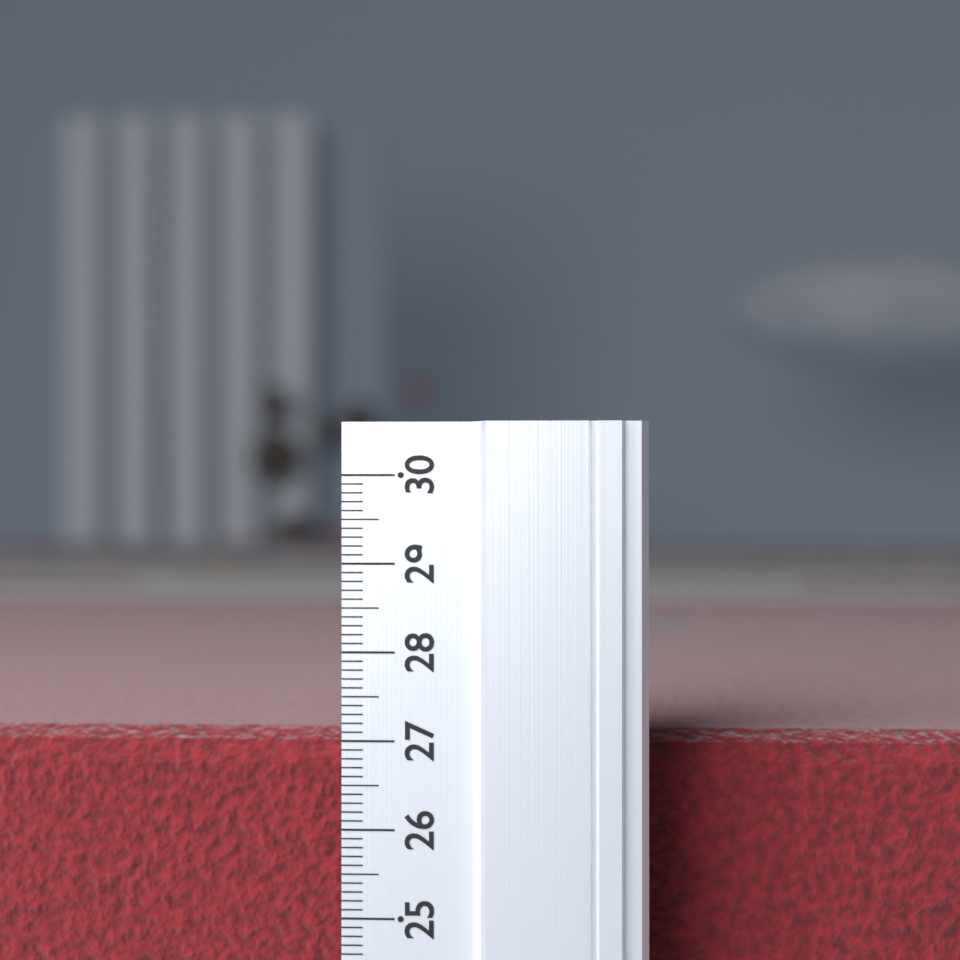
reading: 27.0 (no unit)
